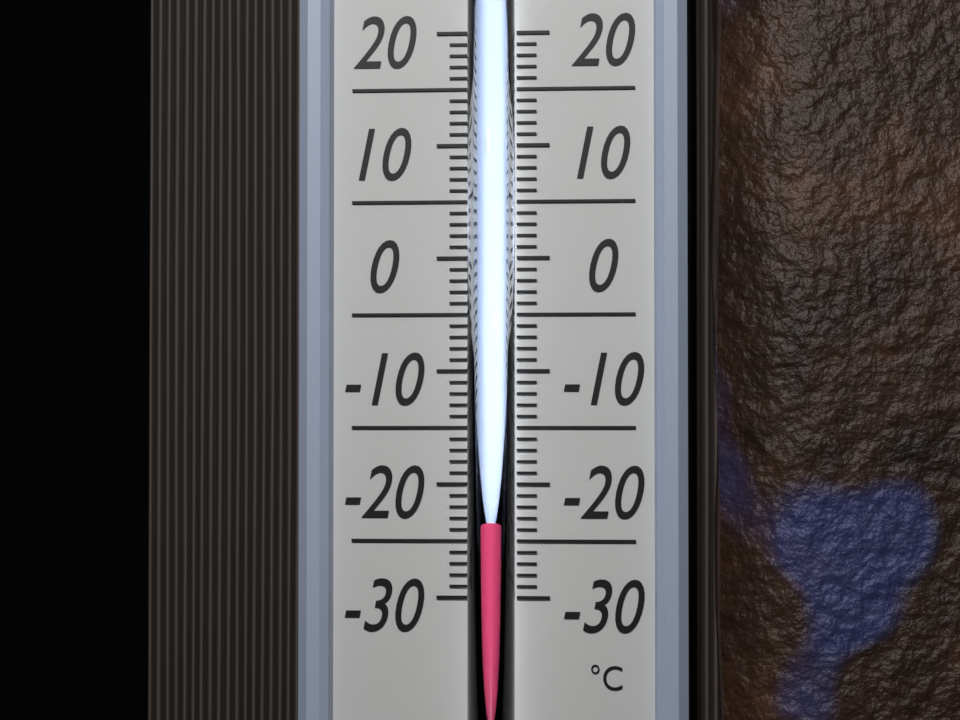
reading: -23 °C
